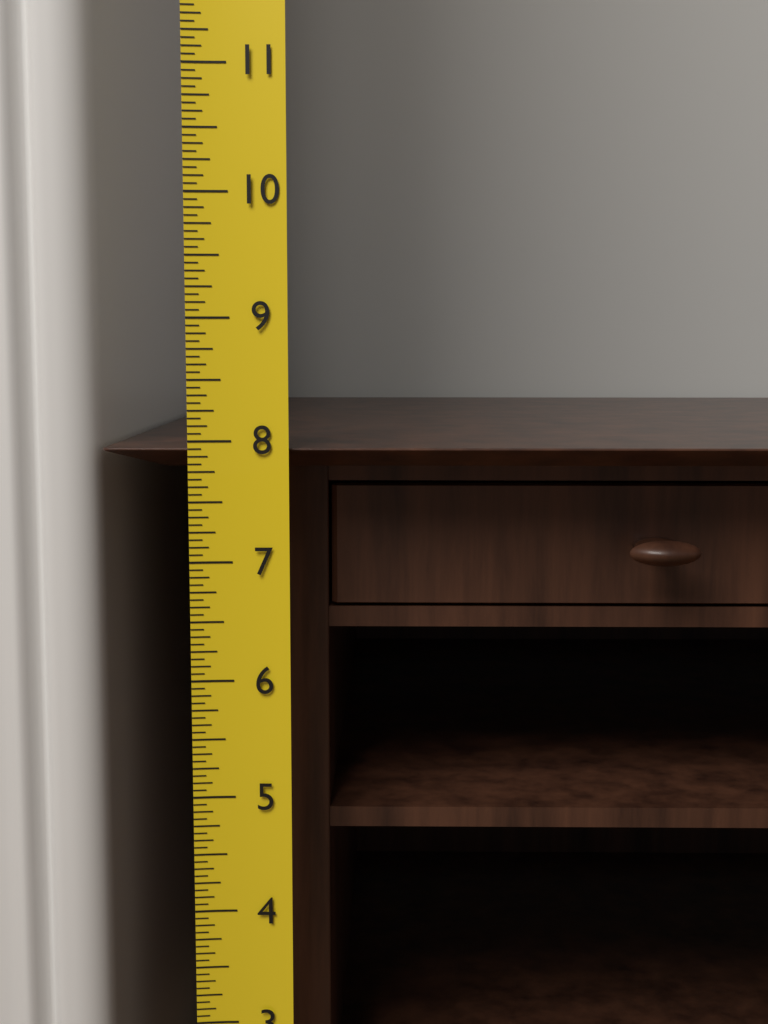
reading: 7.9375 (no unit)
